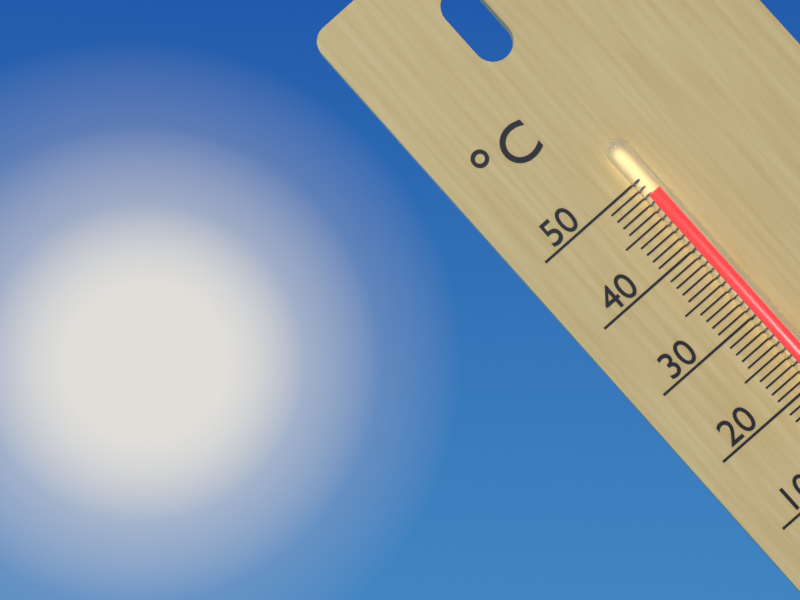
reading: 48 °C
